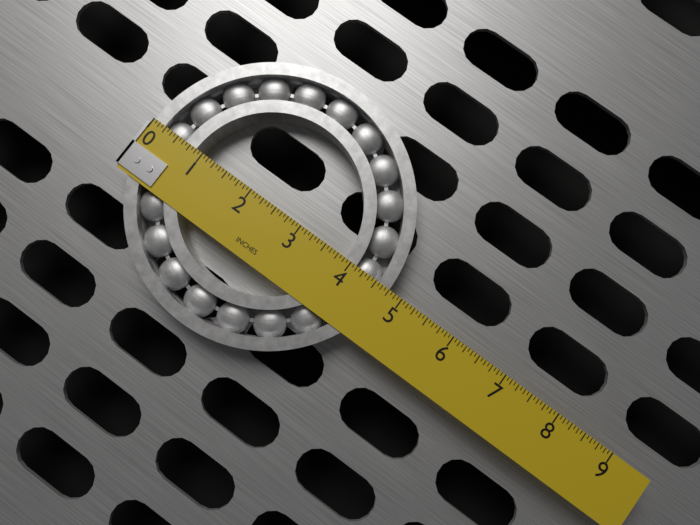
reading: 4.7500 in
